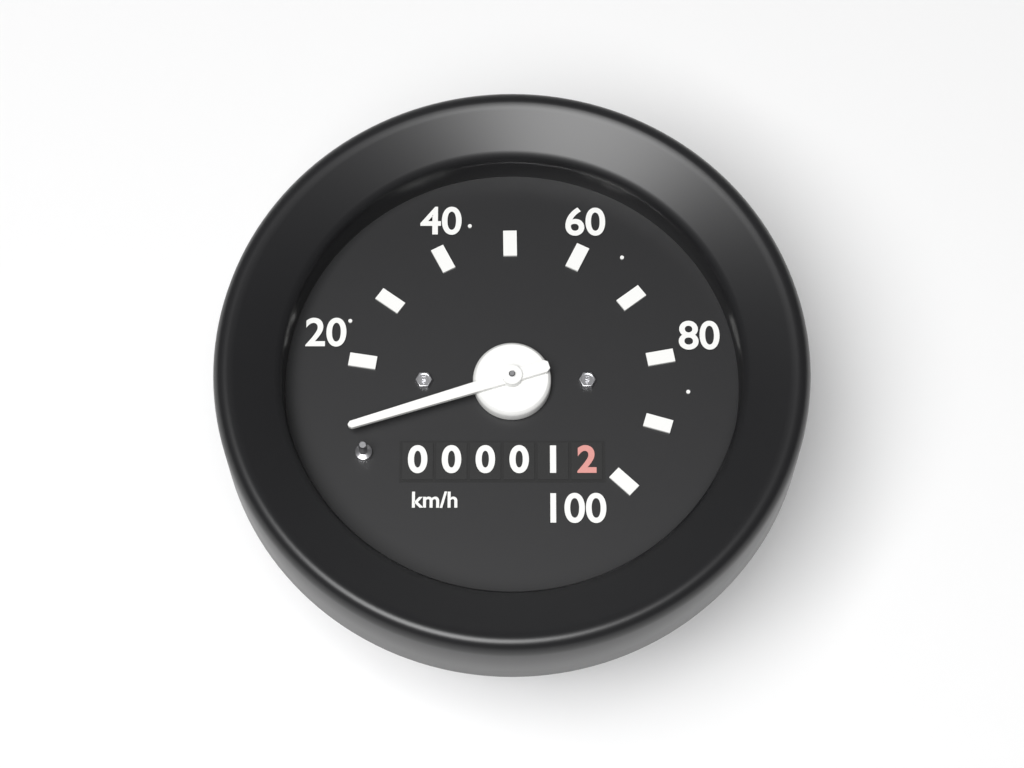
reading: 10 km/h
